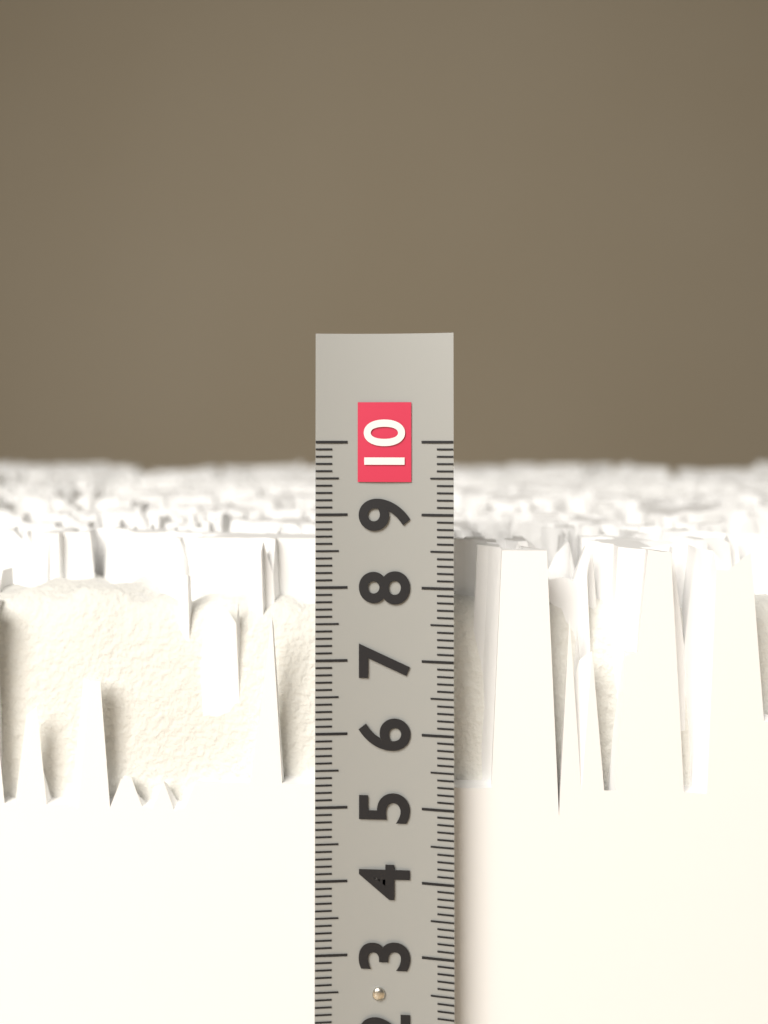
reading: 8.5 (no unit)
